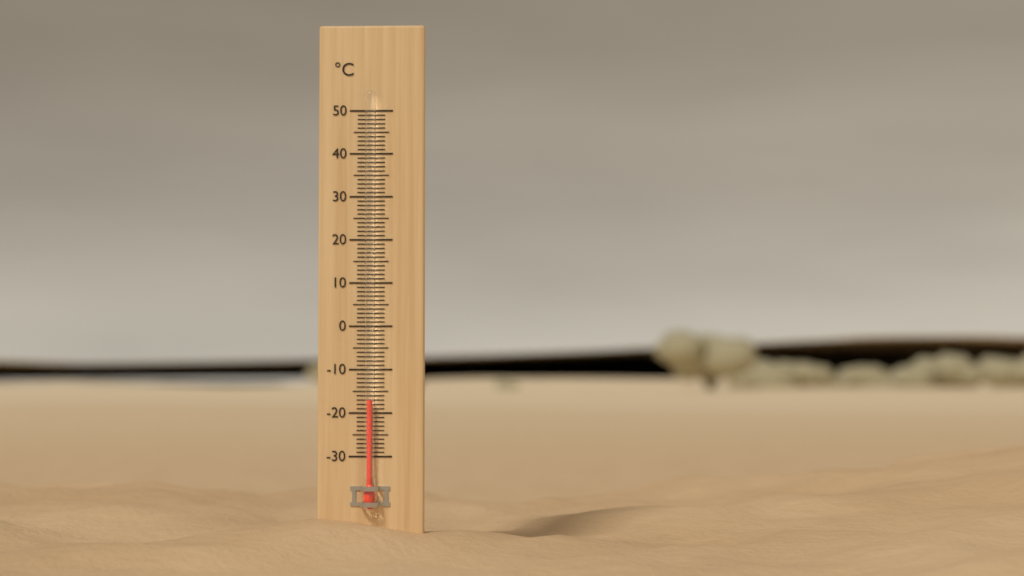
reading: -17 °C
